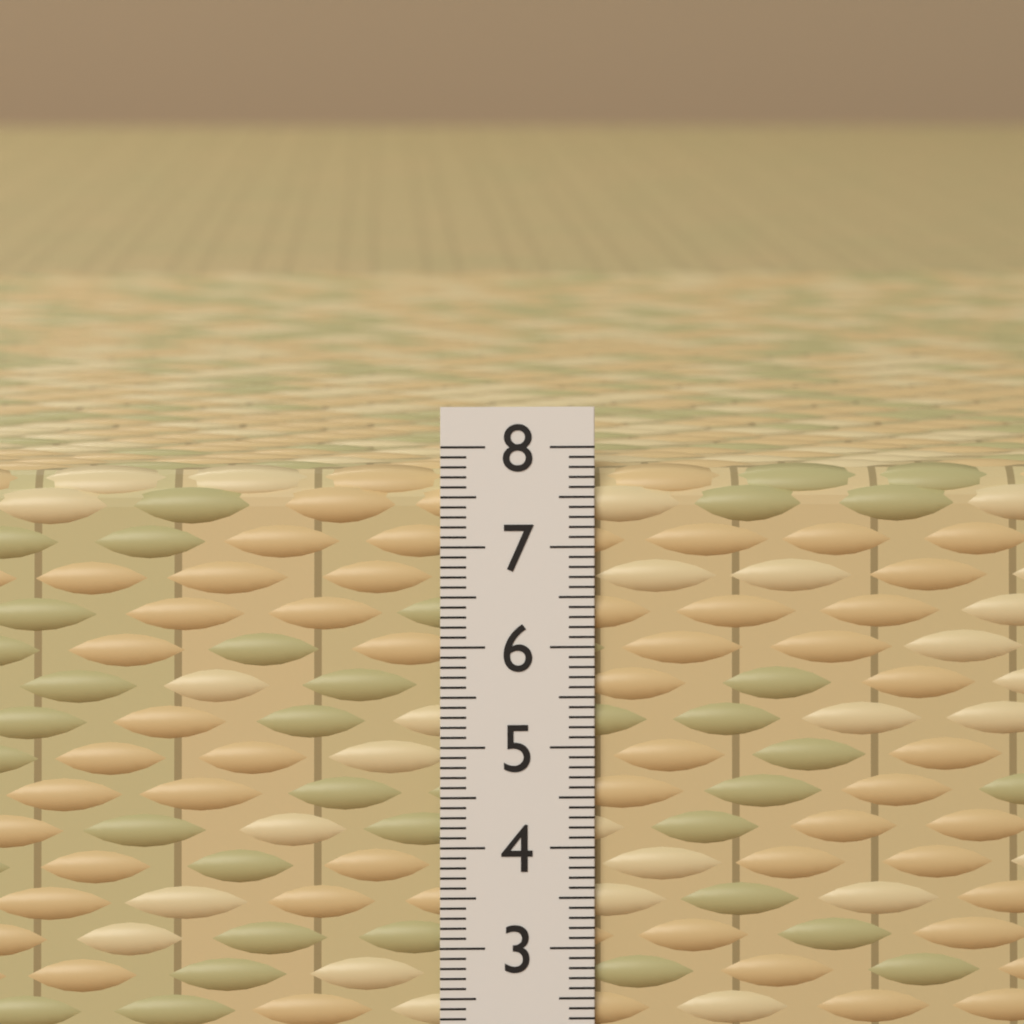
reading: 7.8 (no unit)
